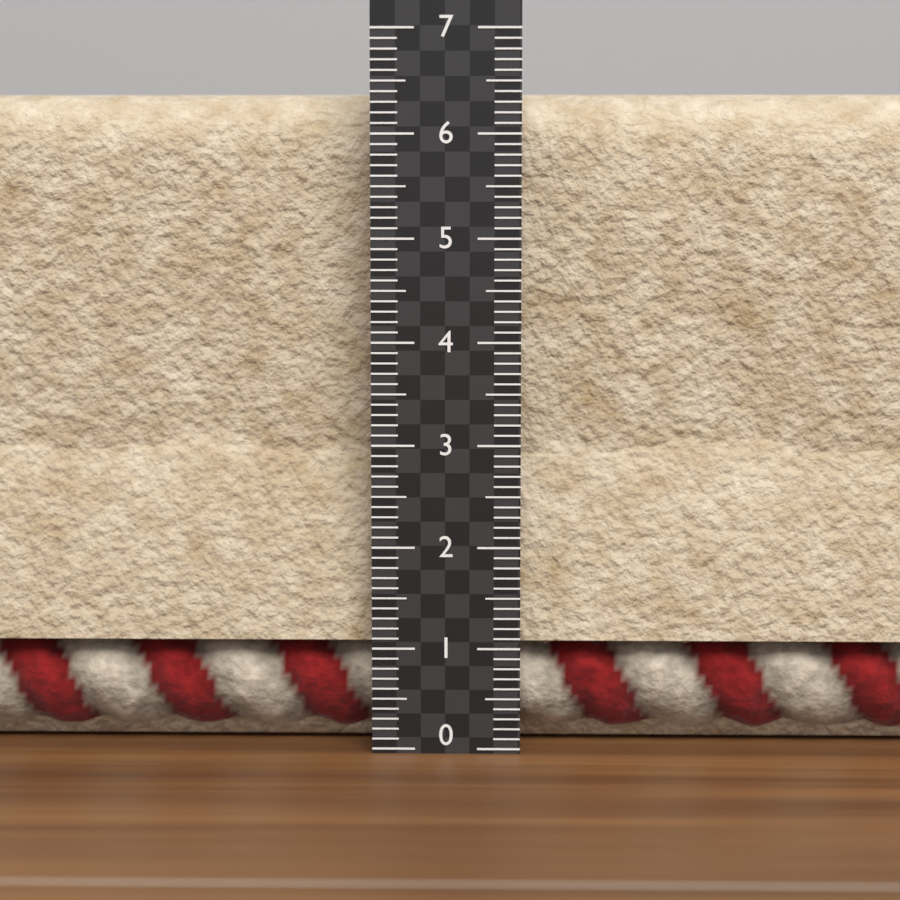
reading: 6.4 (no unit)
